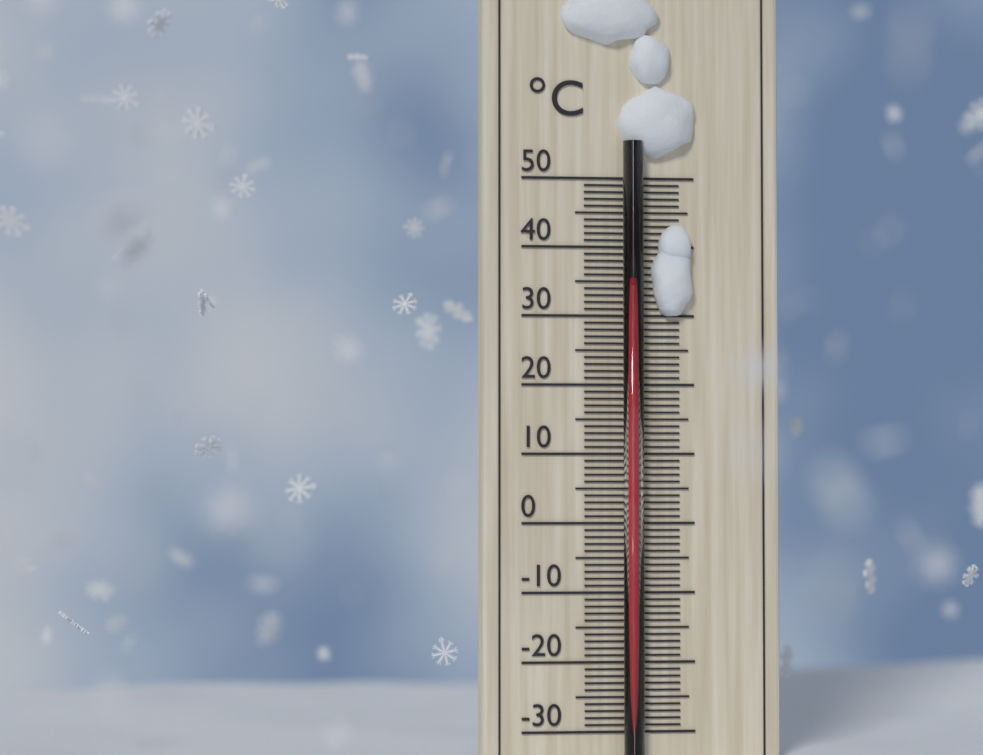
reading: 34 °C
